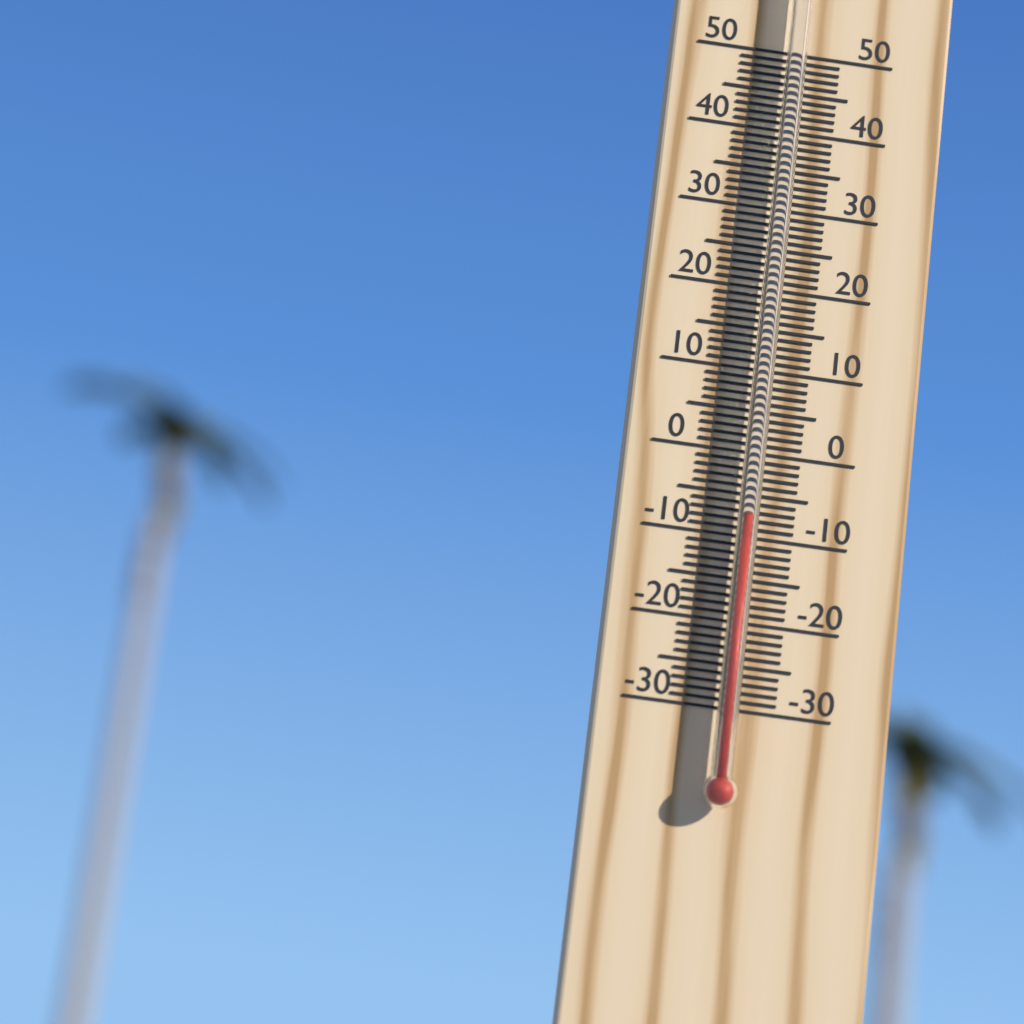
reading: -8 °C
